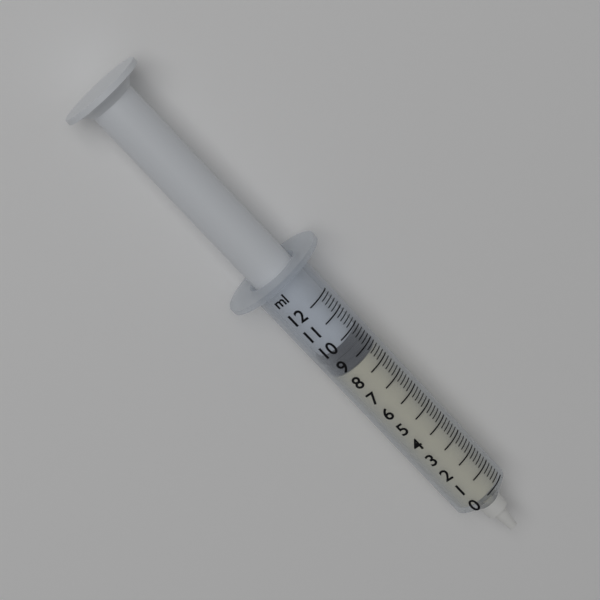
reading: 8.6 ml
